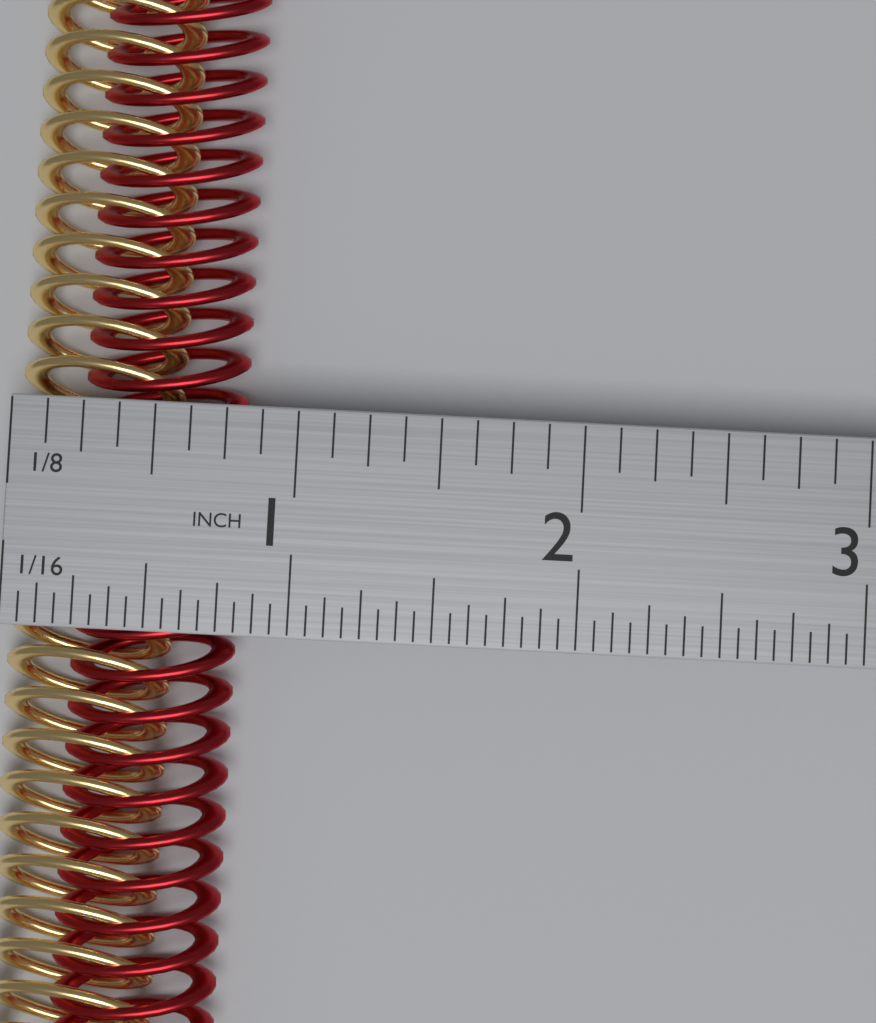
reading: 0.8125 in
